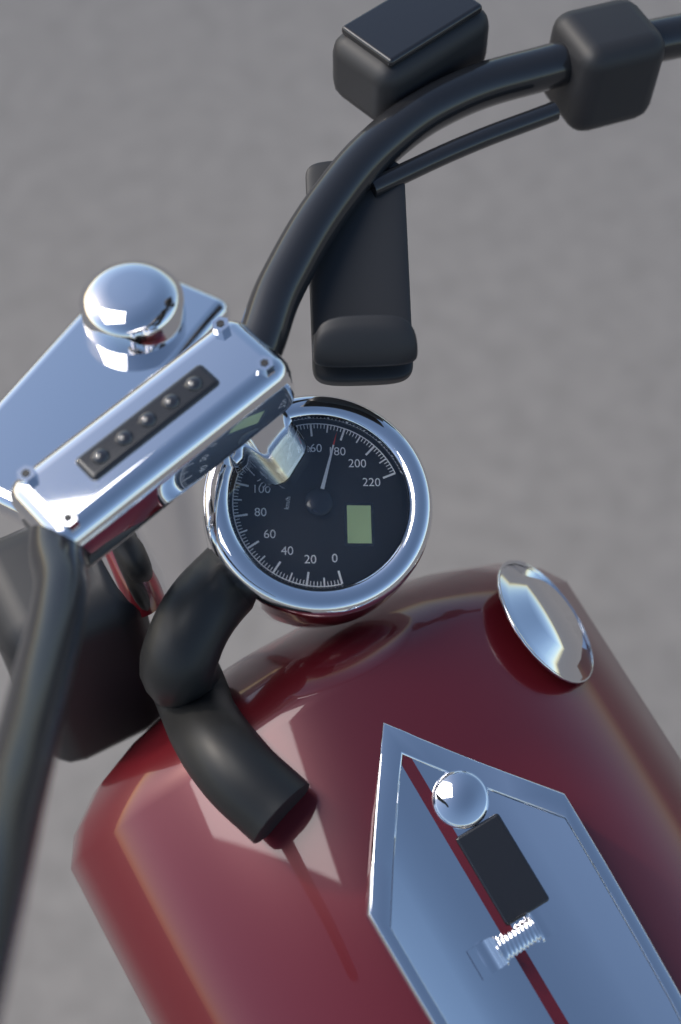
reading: 176 km/h
